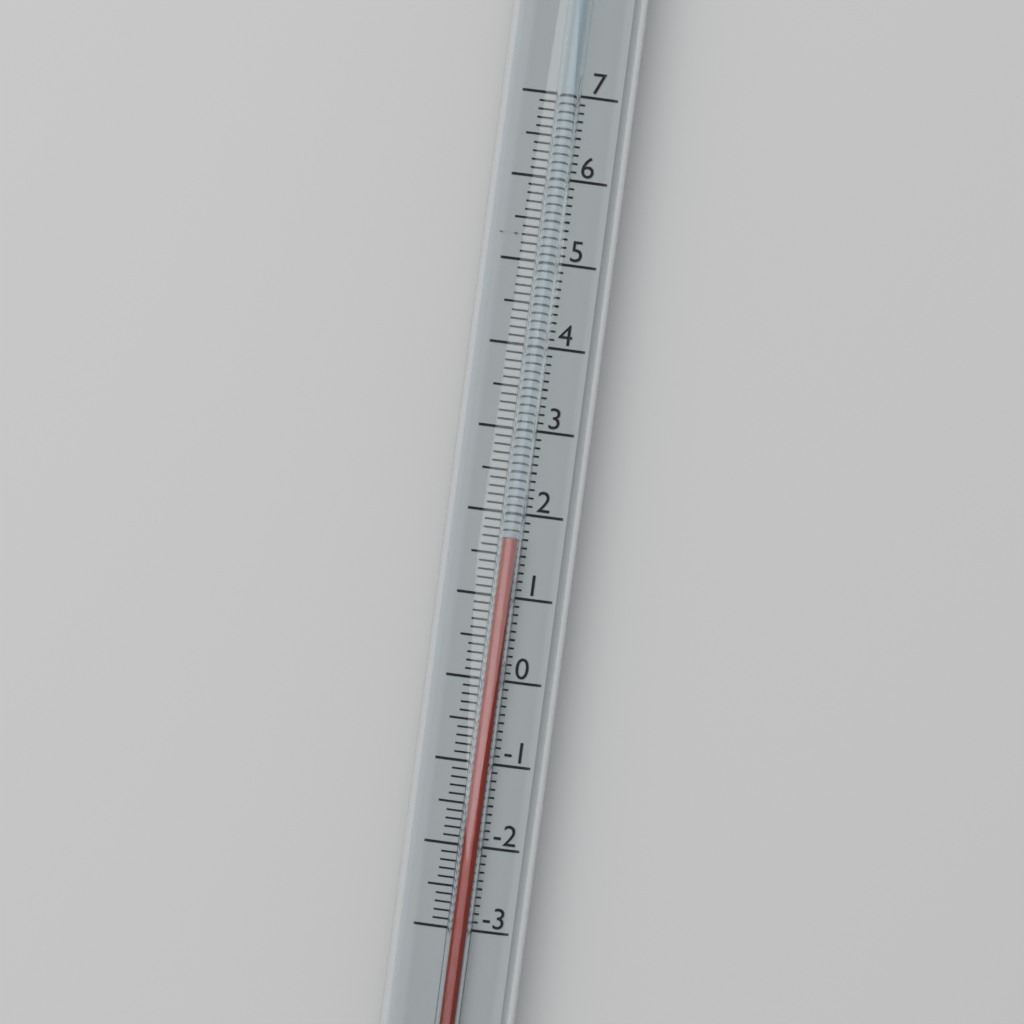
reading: 1.7 (no unit)
